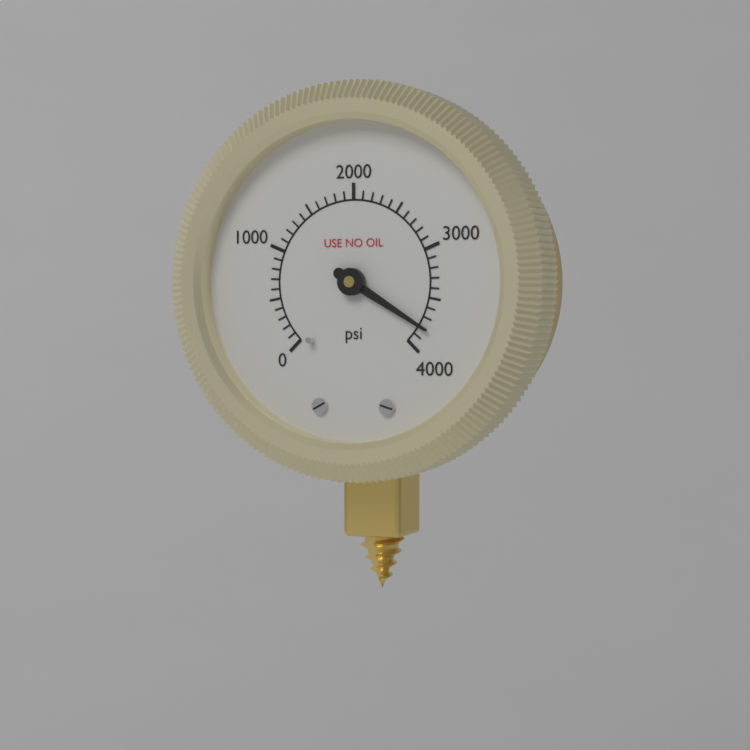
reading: 3800 psi
